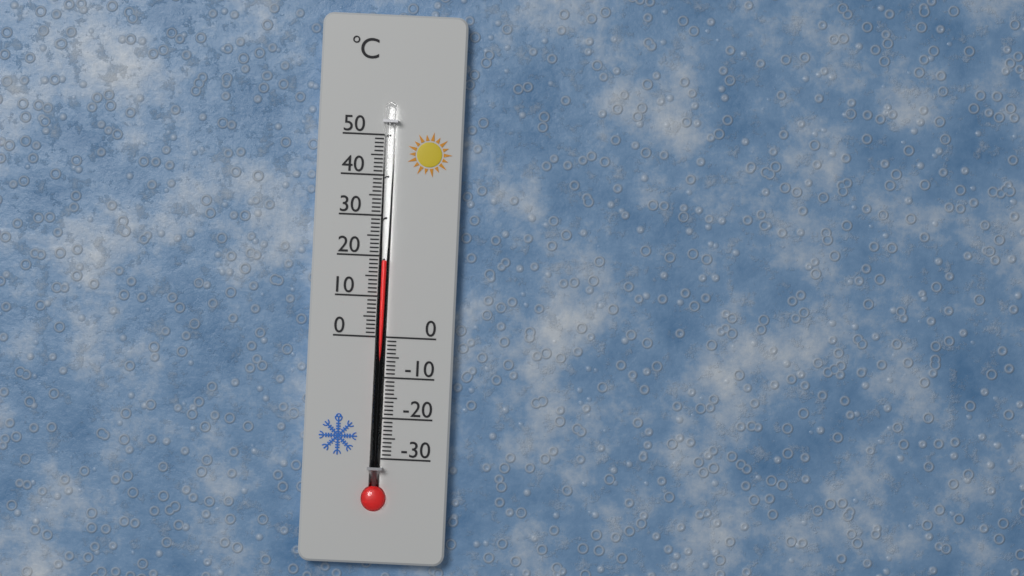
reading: 19 °C
